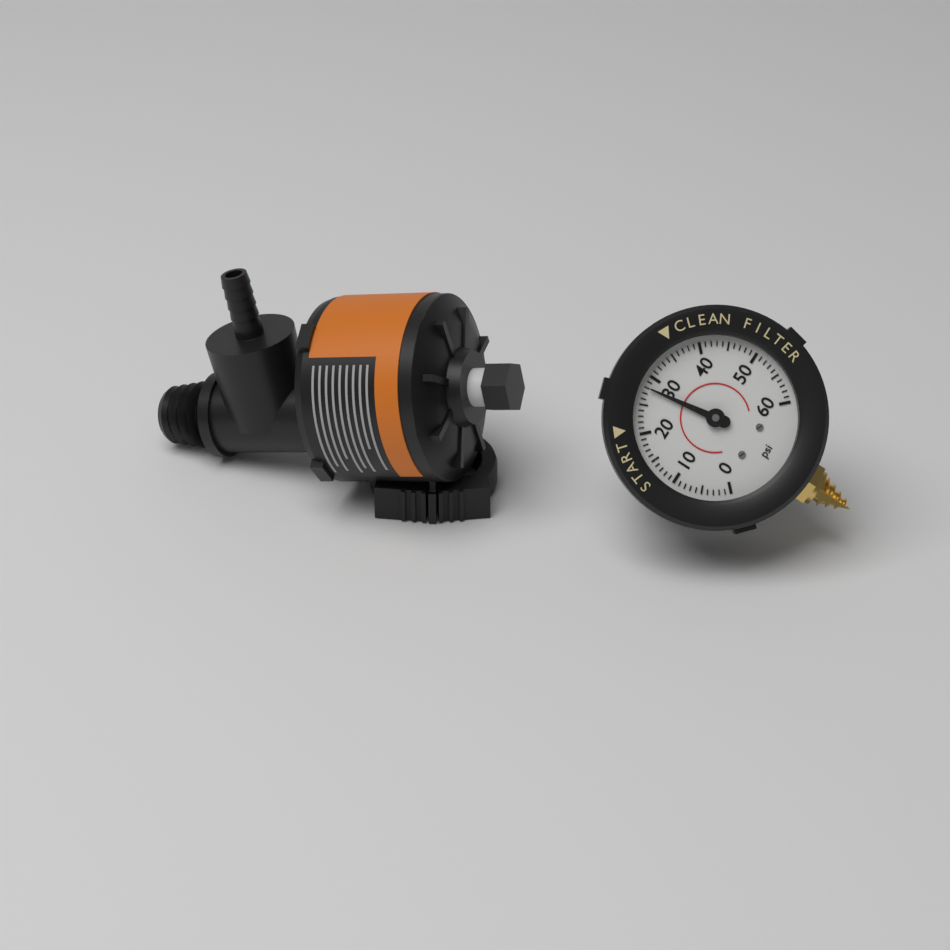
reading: 28 psi
